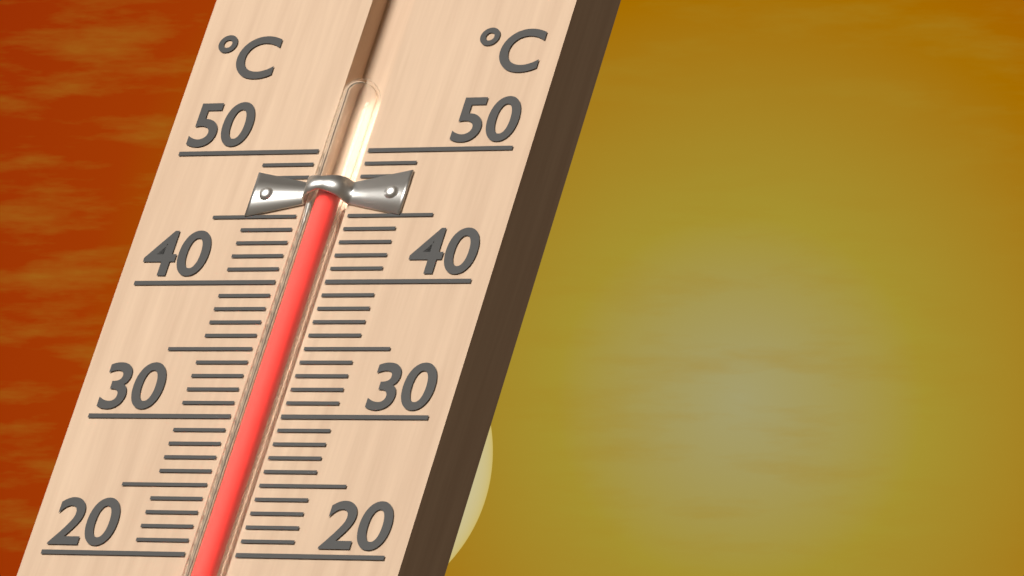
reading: 47 °C
